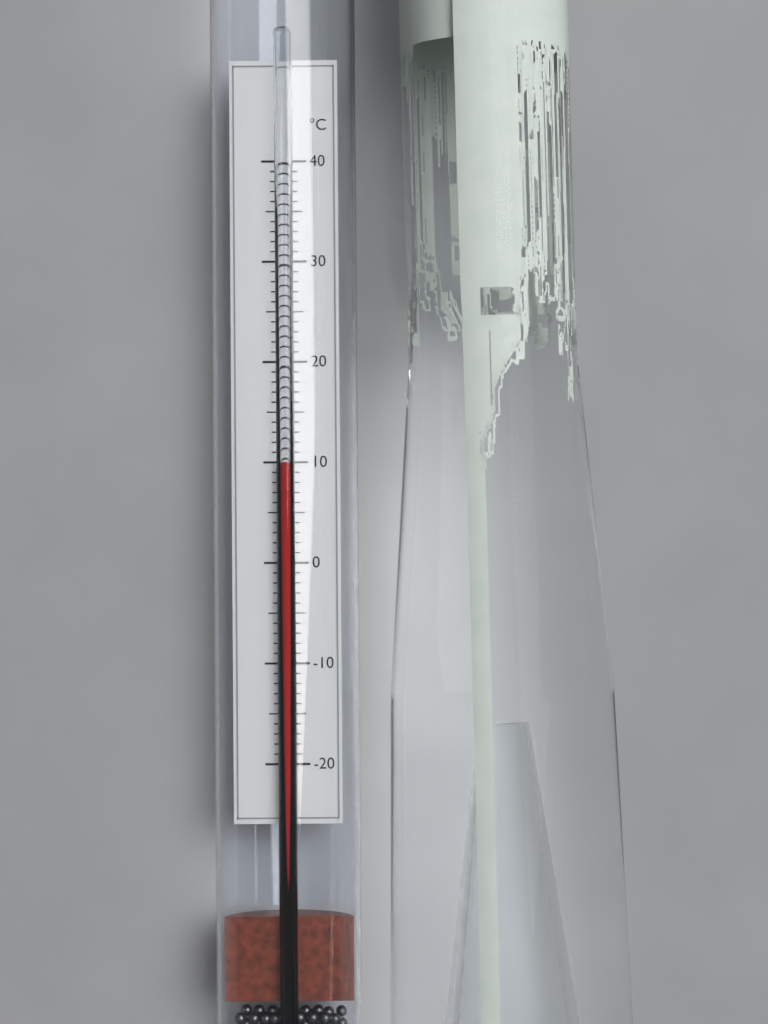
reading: 10 °C
